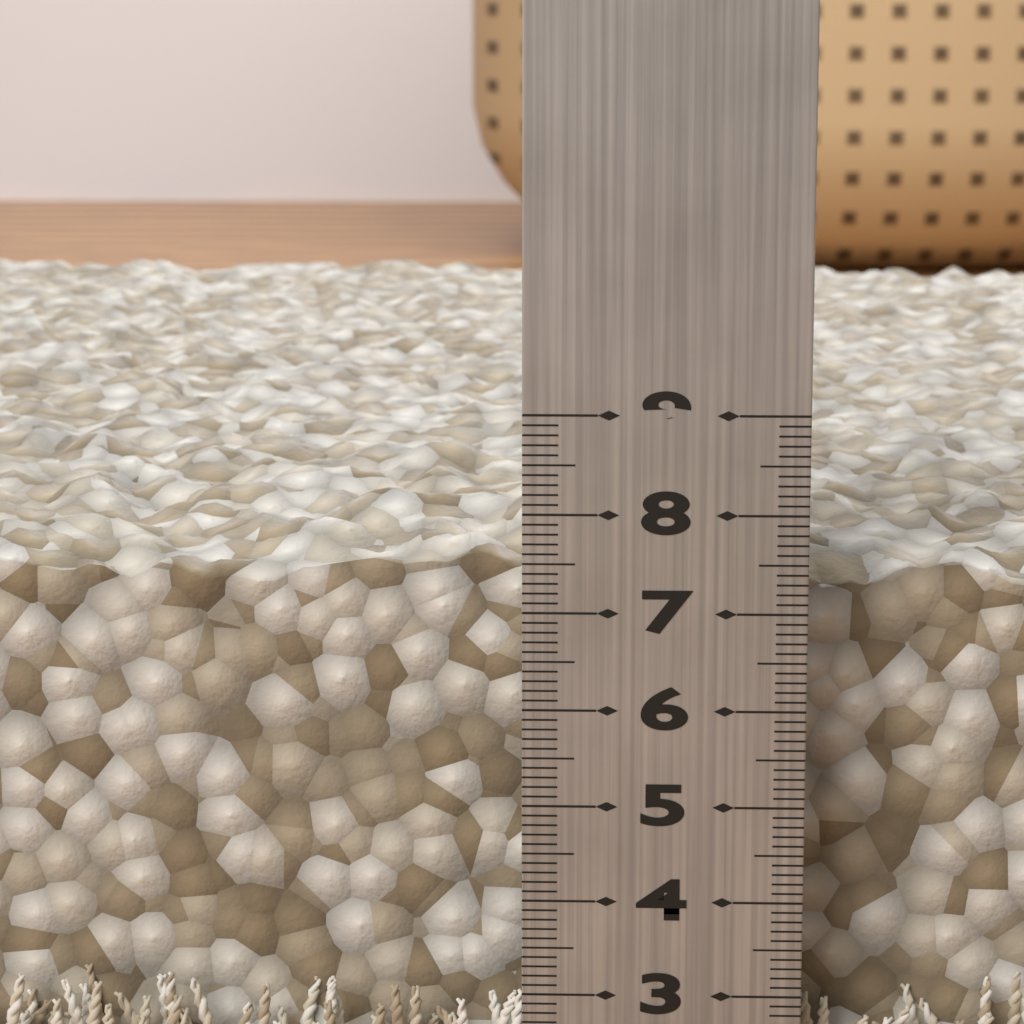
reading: 7.9 cm
